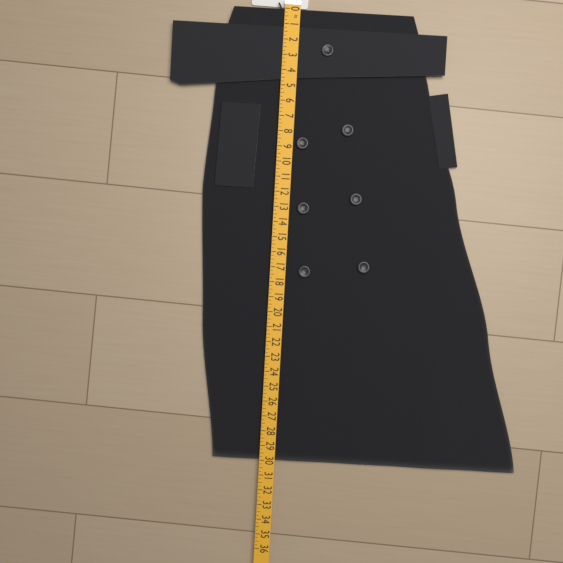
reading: 30.00 in
